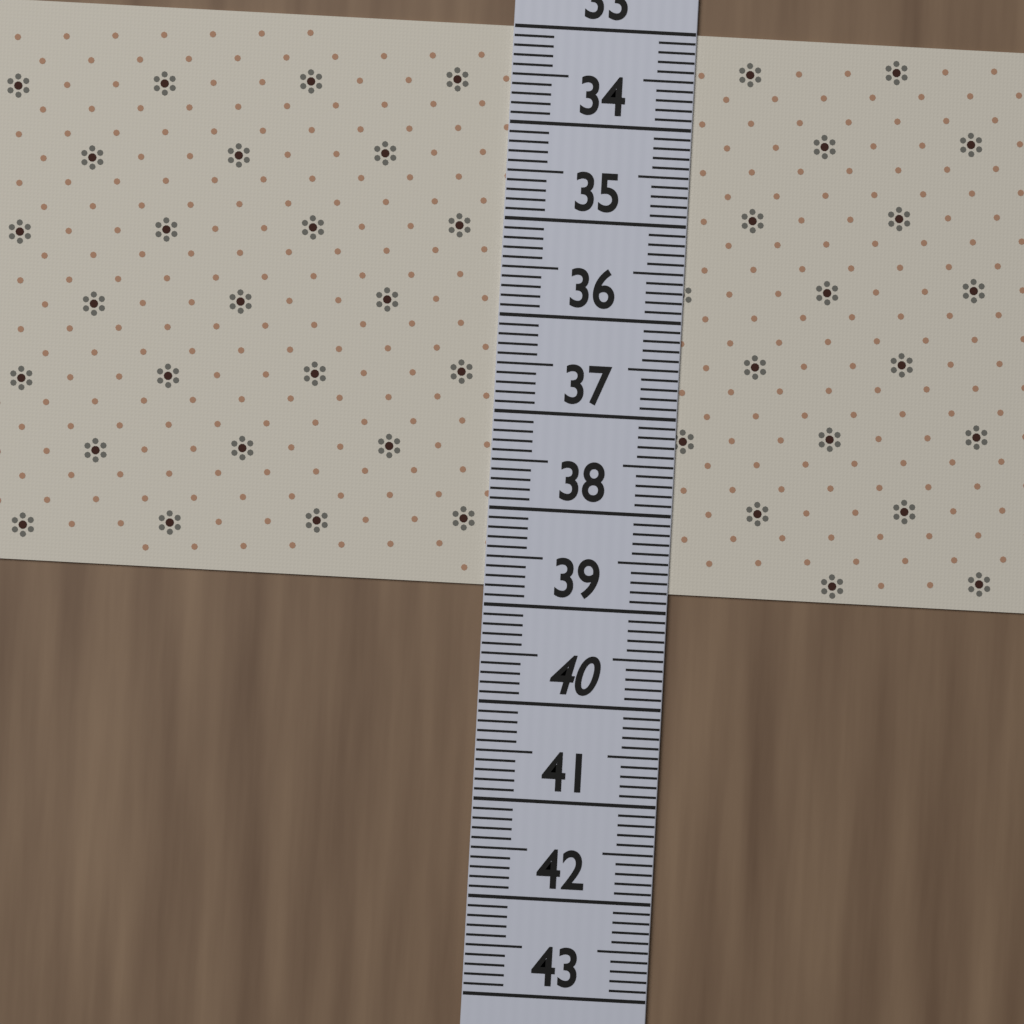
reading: 38.8 (no unit)
